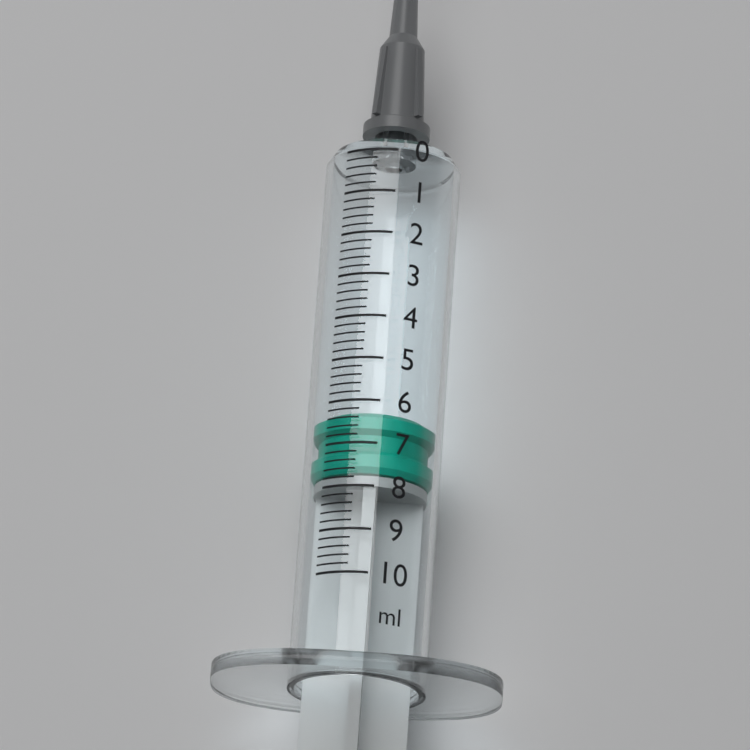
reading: 6.2 ml
